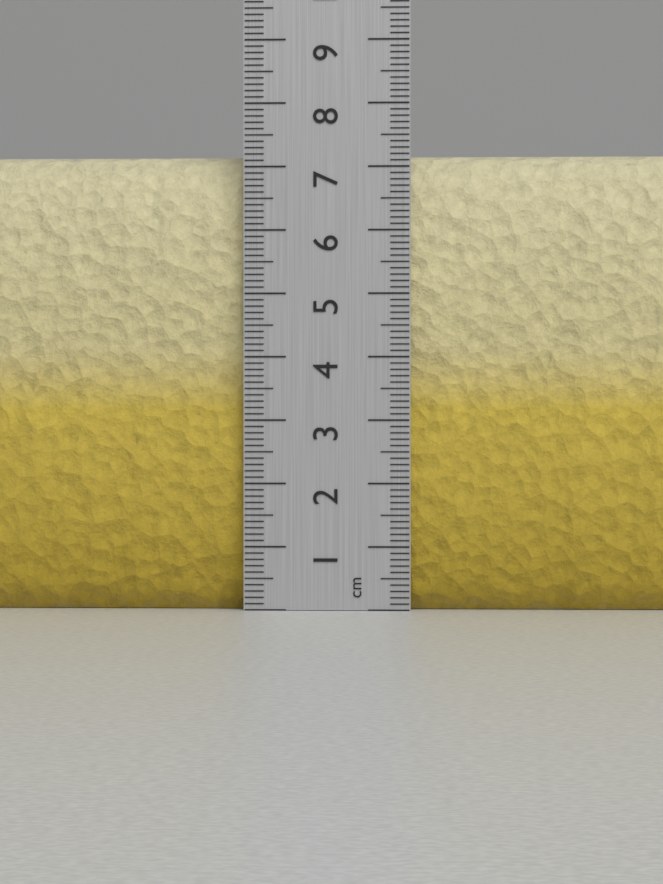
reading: 7.2 cm
